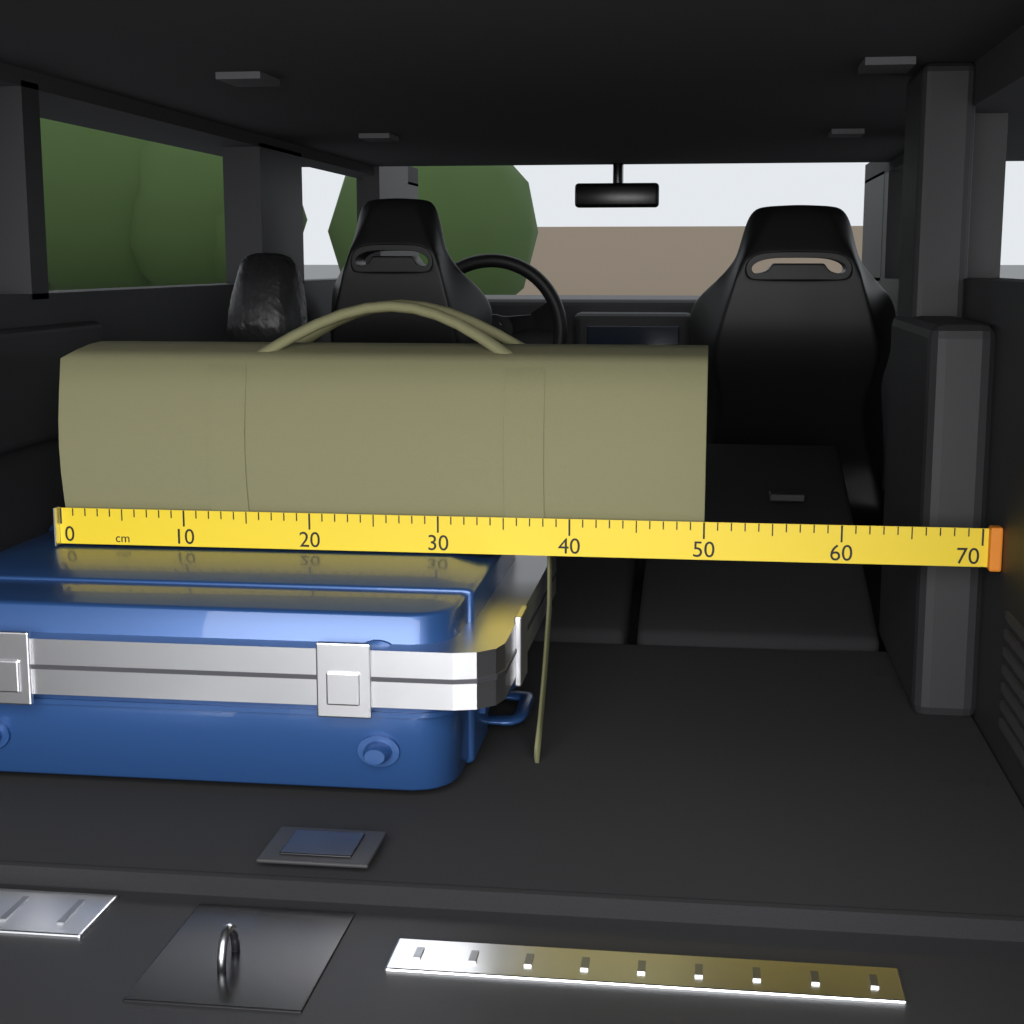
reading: 50 cm
